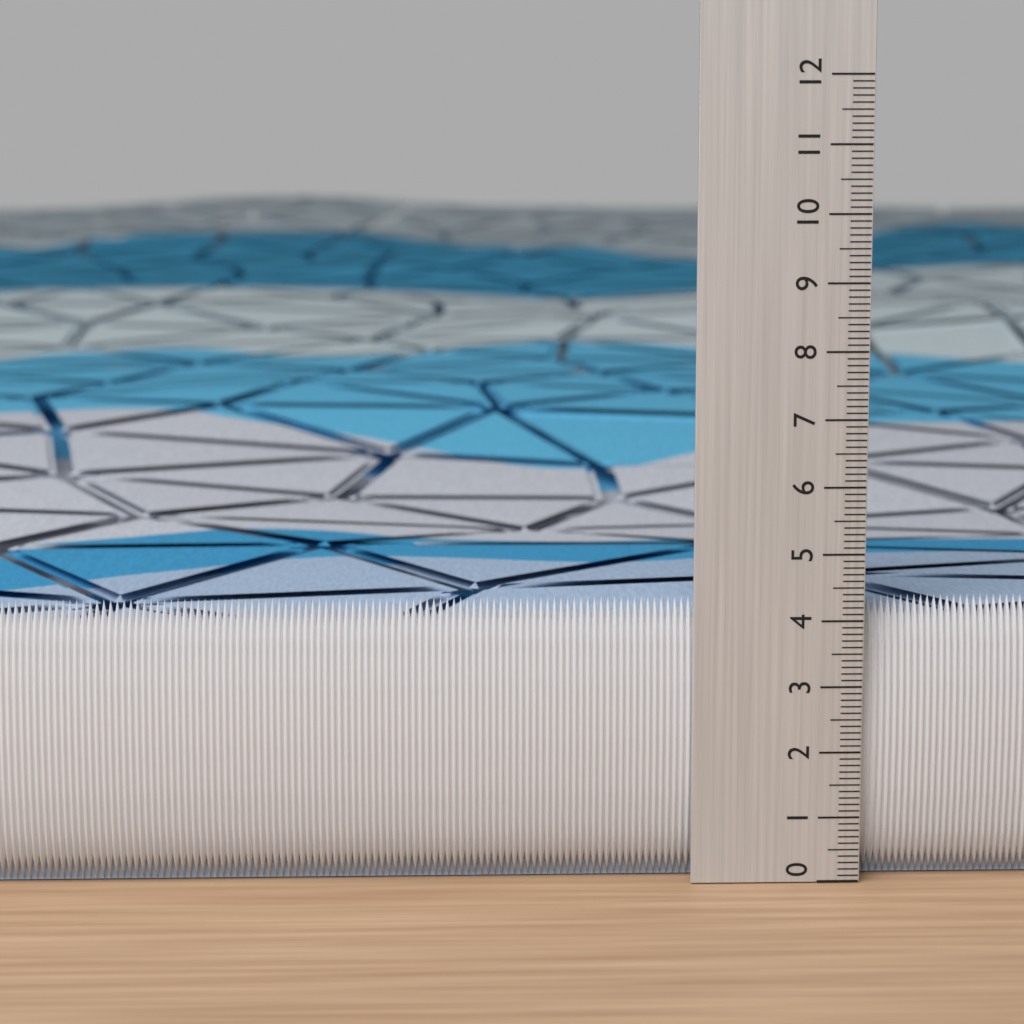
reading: 4.3 (no unit)
